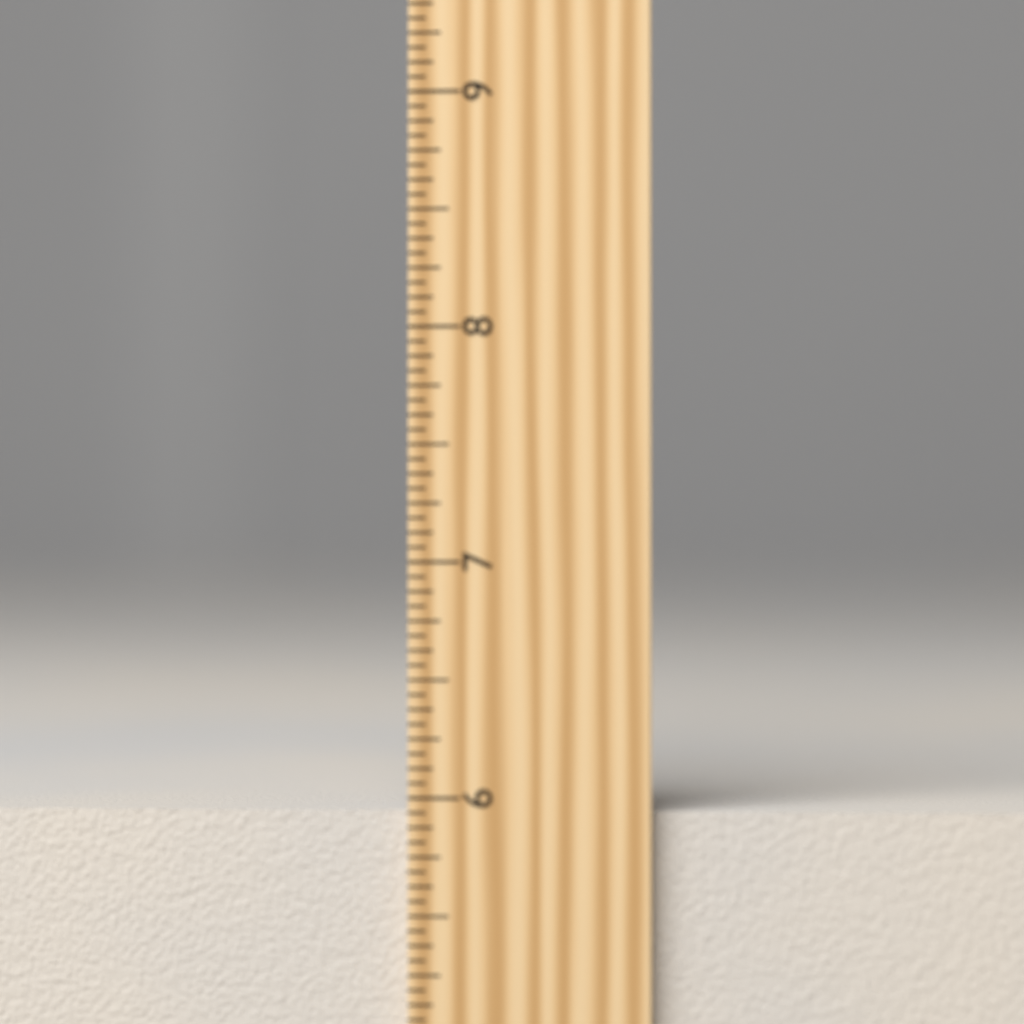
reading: 5.9375 inch
